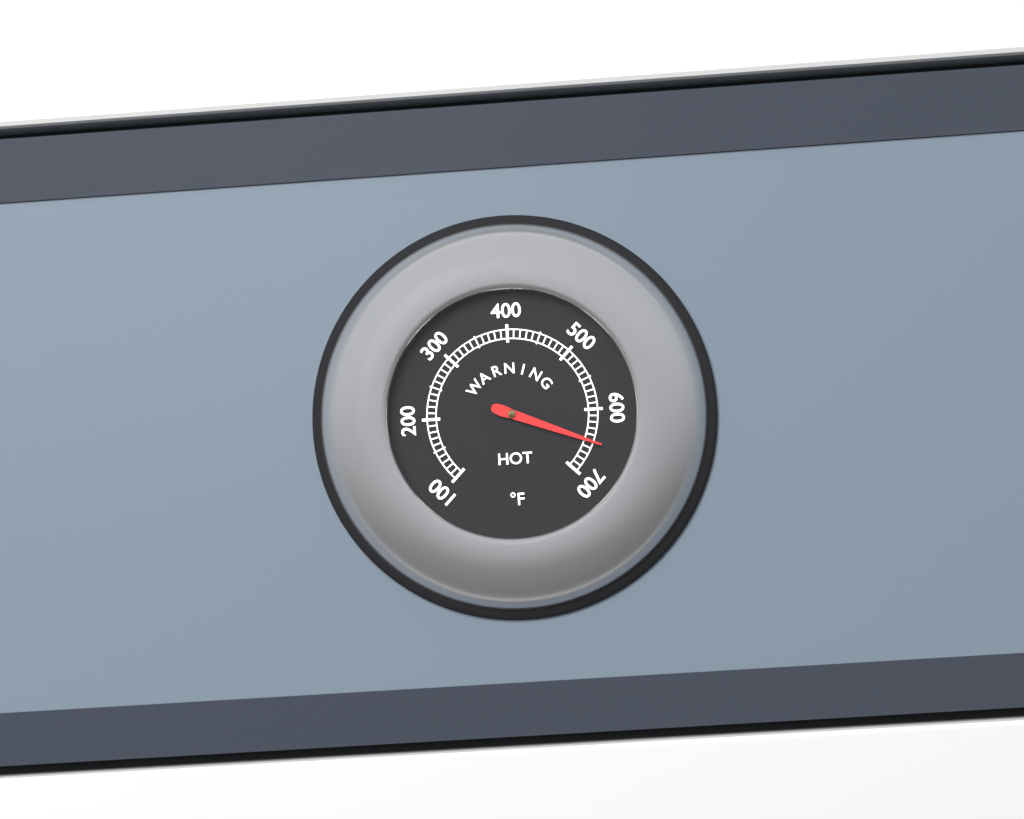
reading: 650 °F
